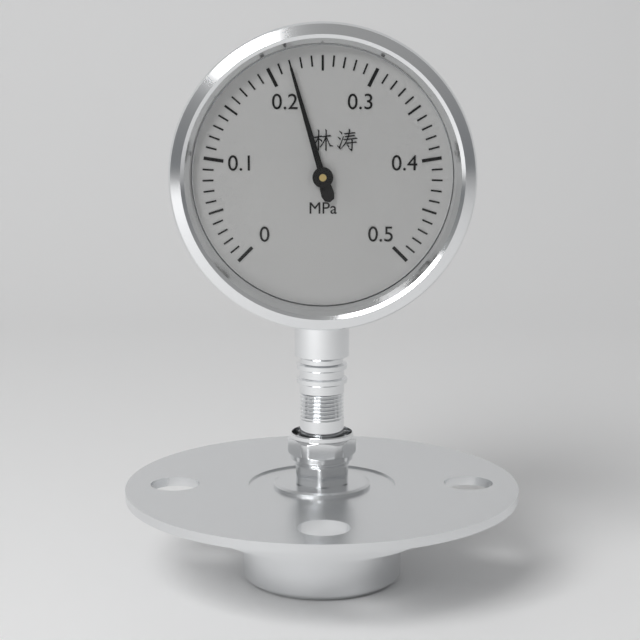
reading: 0.22 MPa
